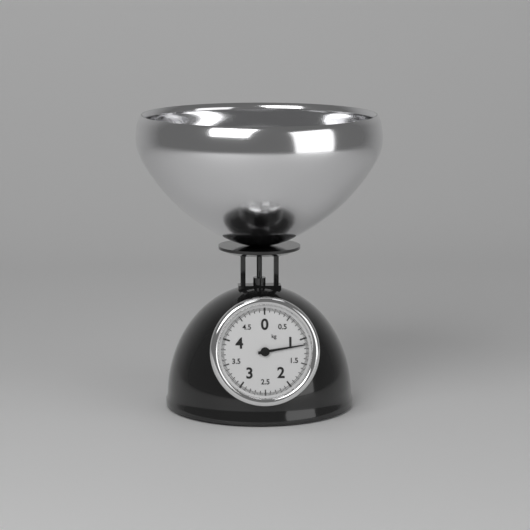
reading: 1.125 kg
